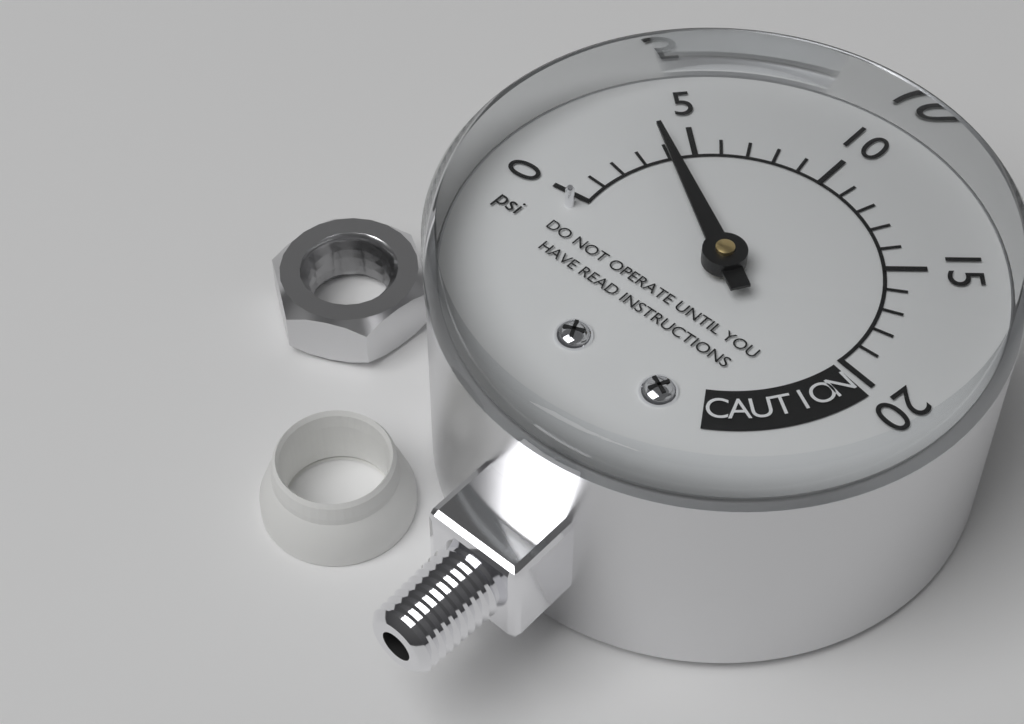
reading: 4 psi
